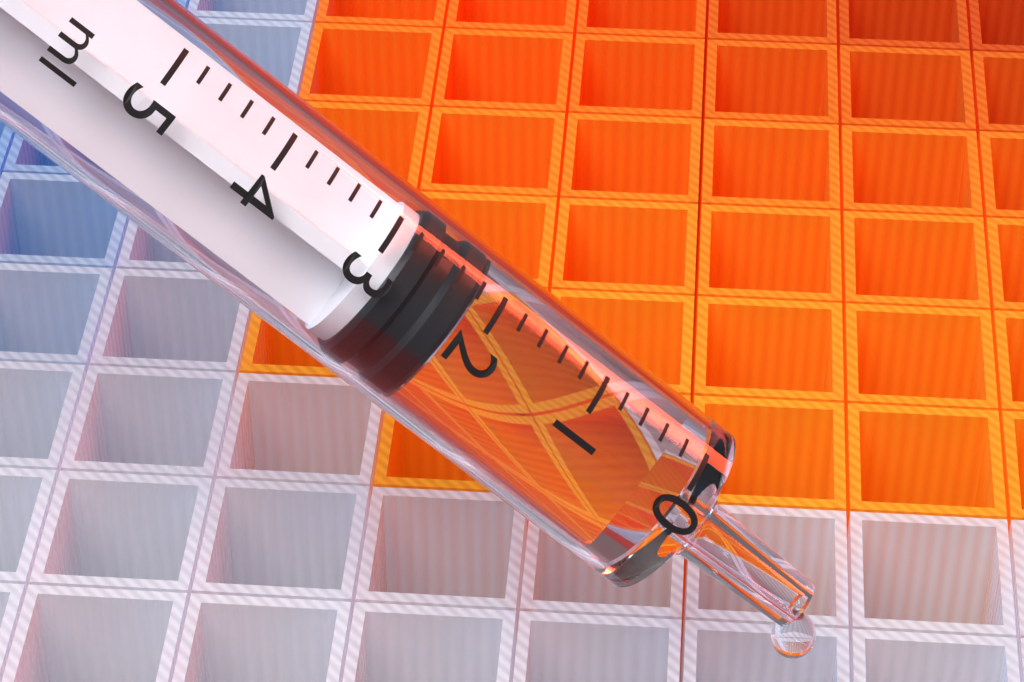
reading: 2.2 ml
